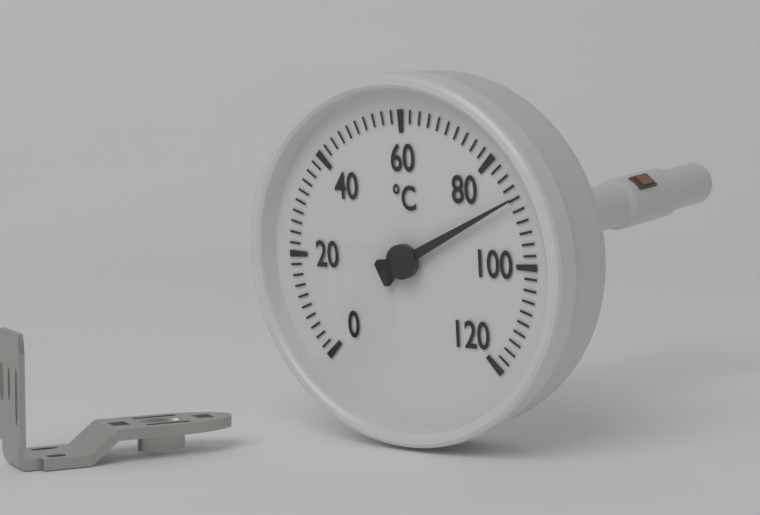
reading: 88 °C
